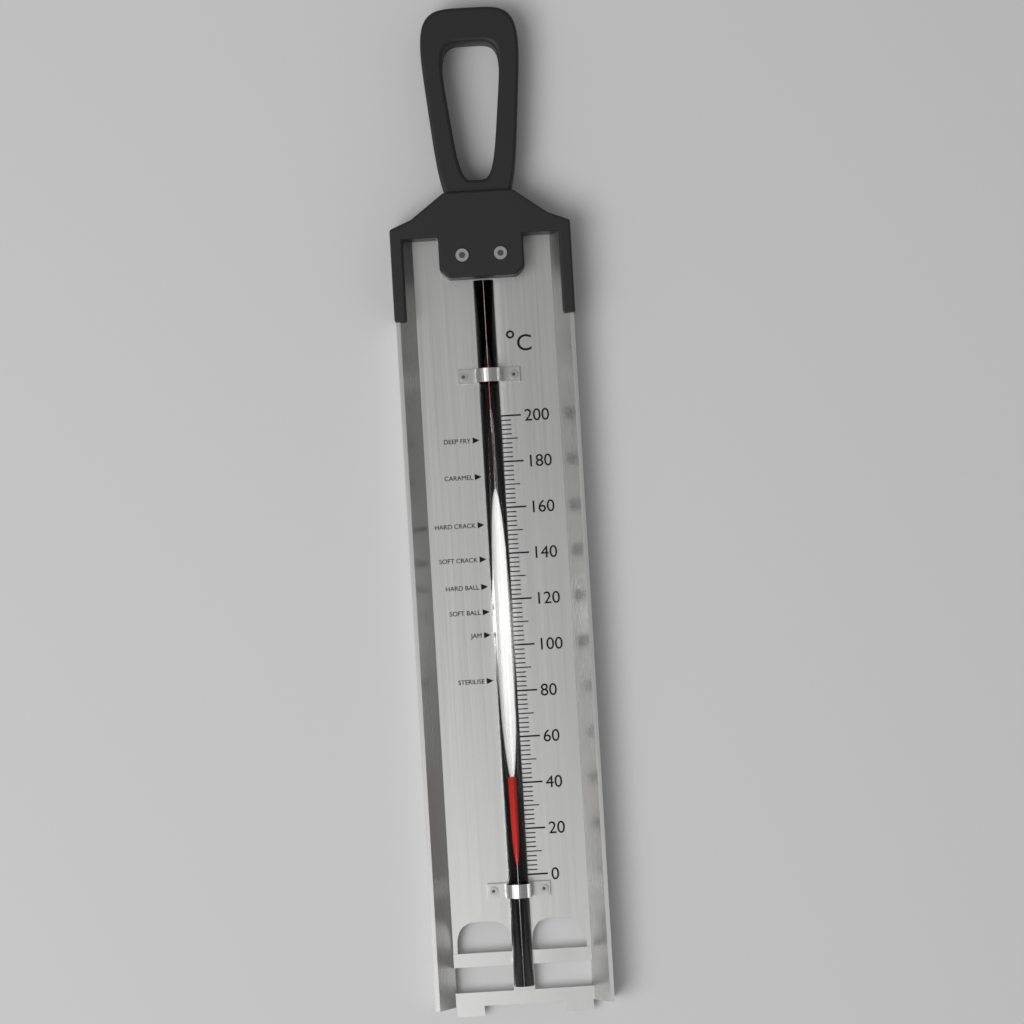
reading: 44 °C
